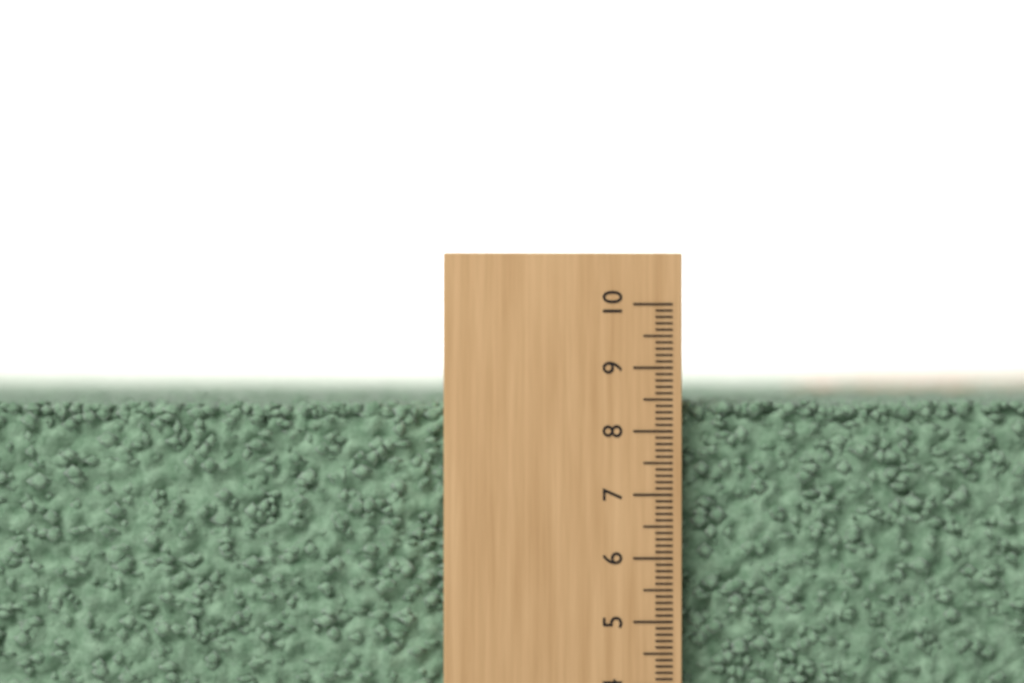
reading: 8.5 (no unit)
